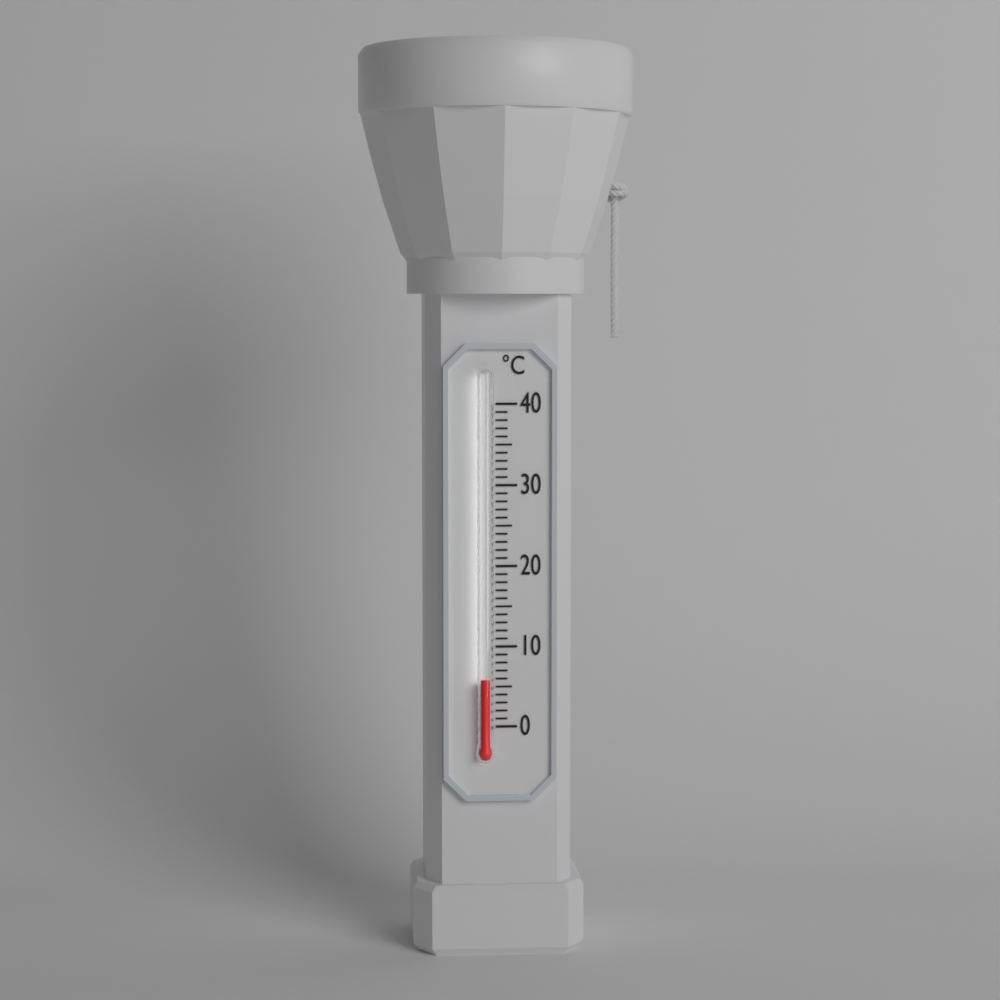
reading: 6 °C
